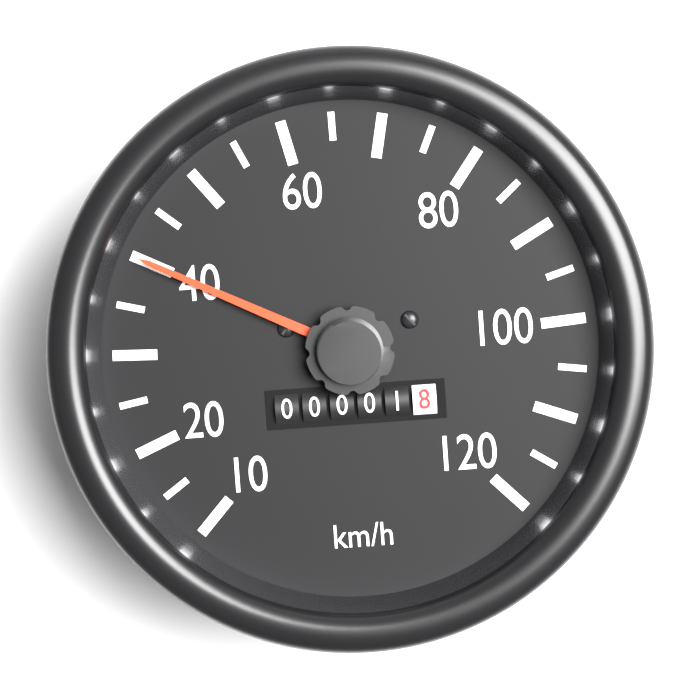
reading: 40 km/h
